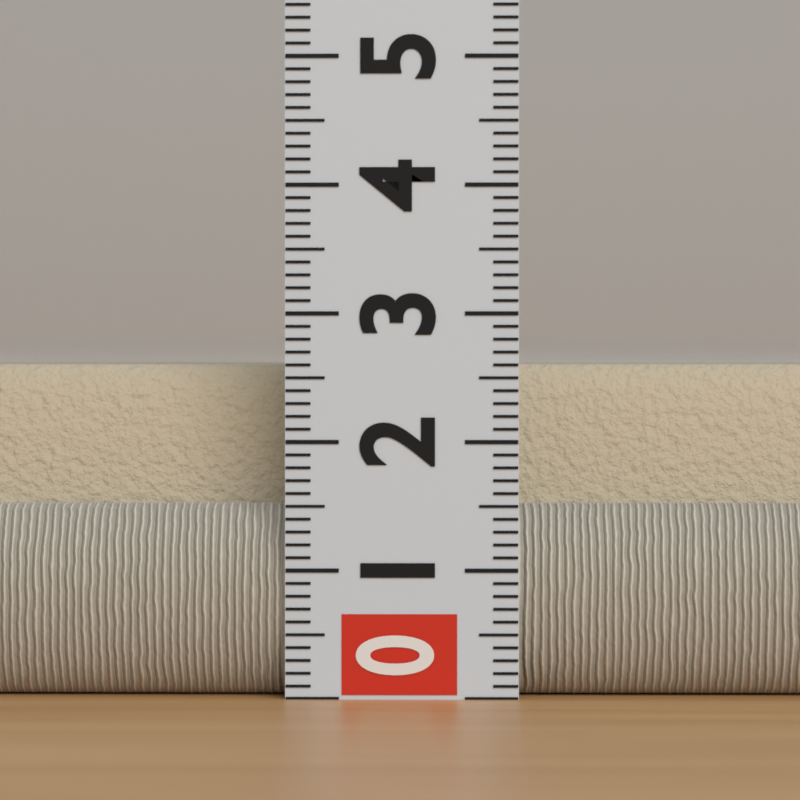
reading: 2.6 (no unit)
